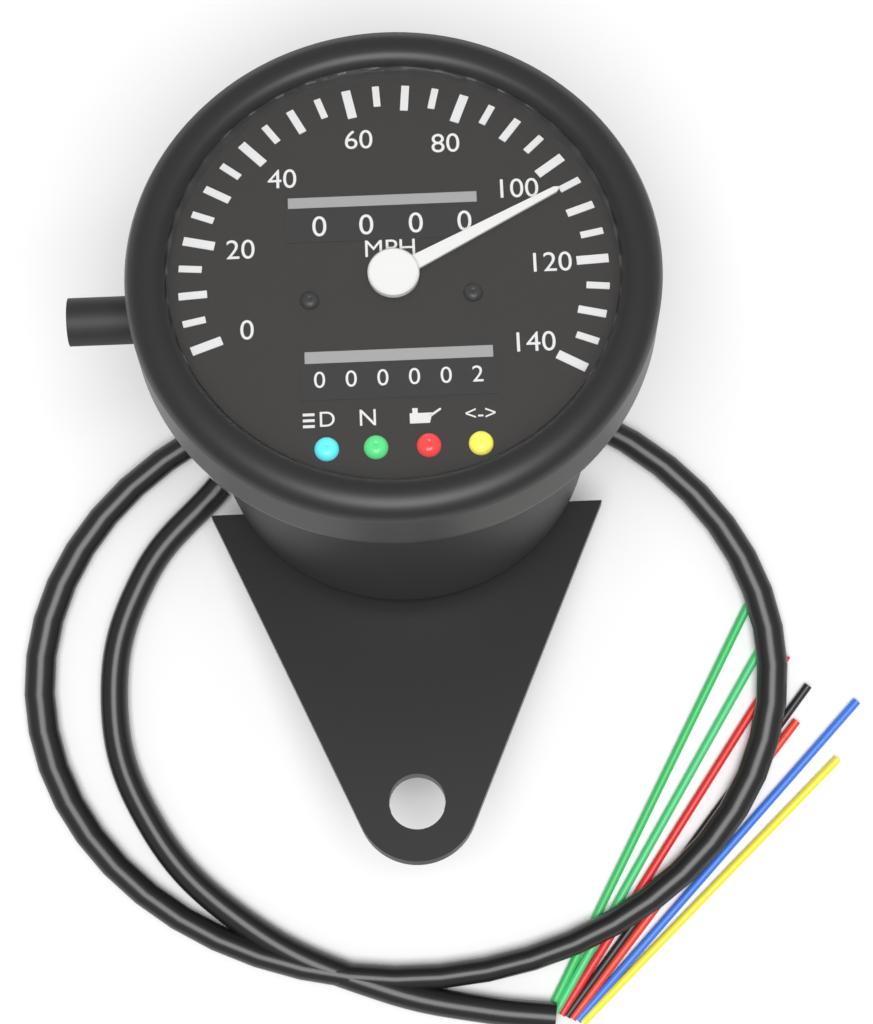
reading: 105 MPH
